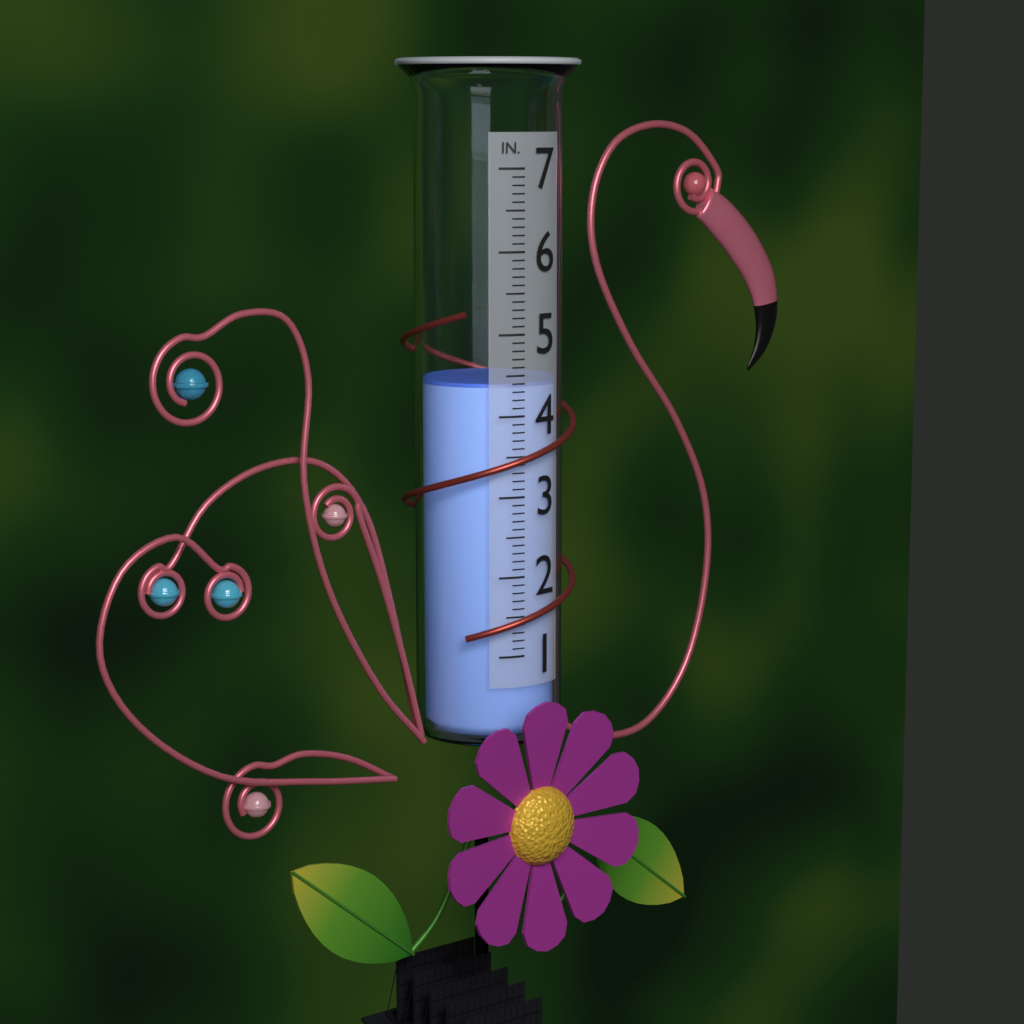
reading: 4.4 in
